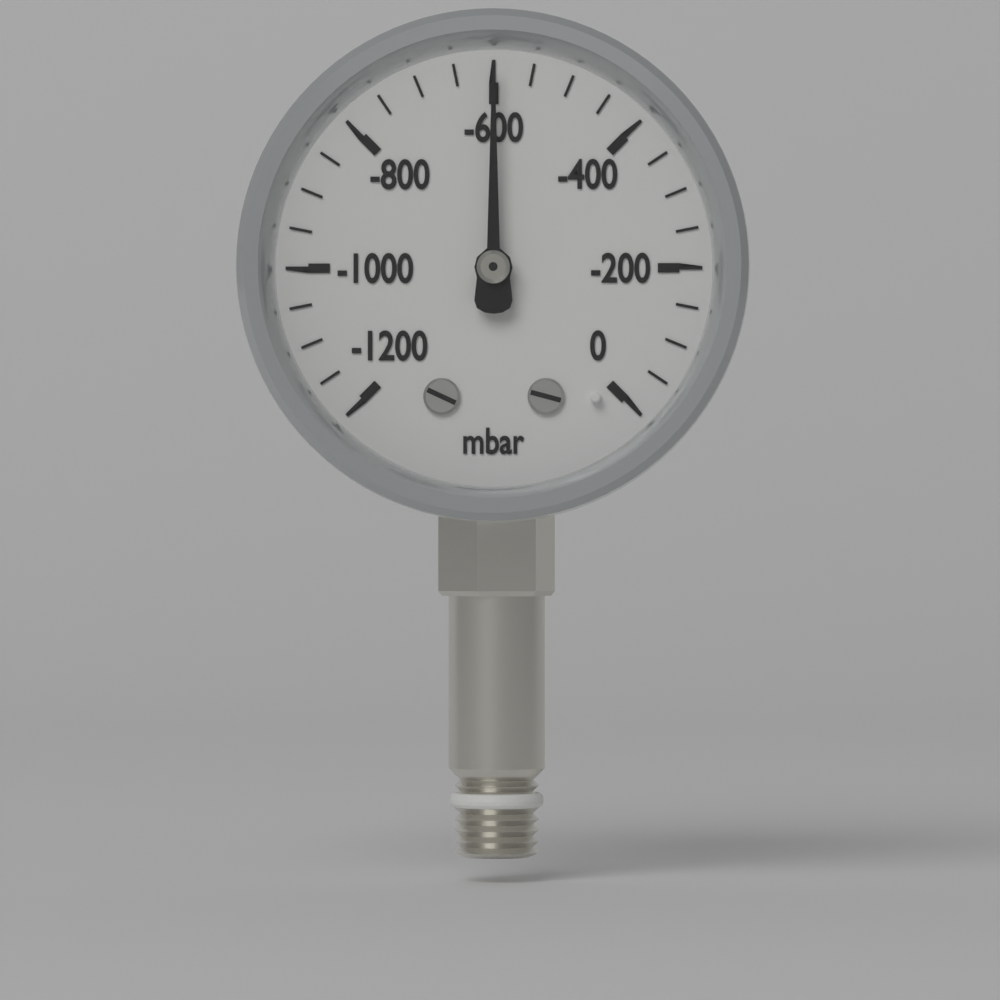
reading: -600 mbar
